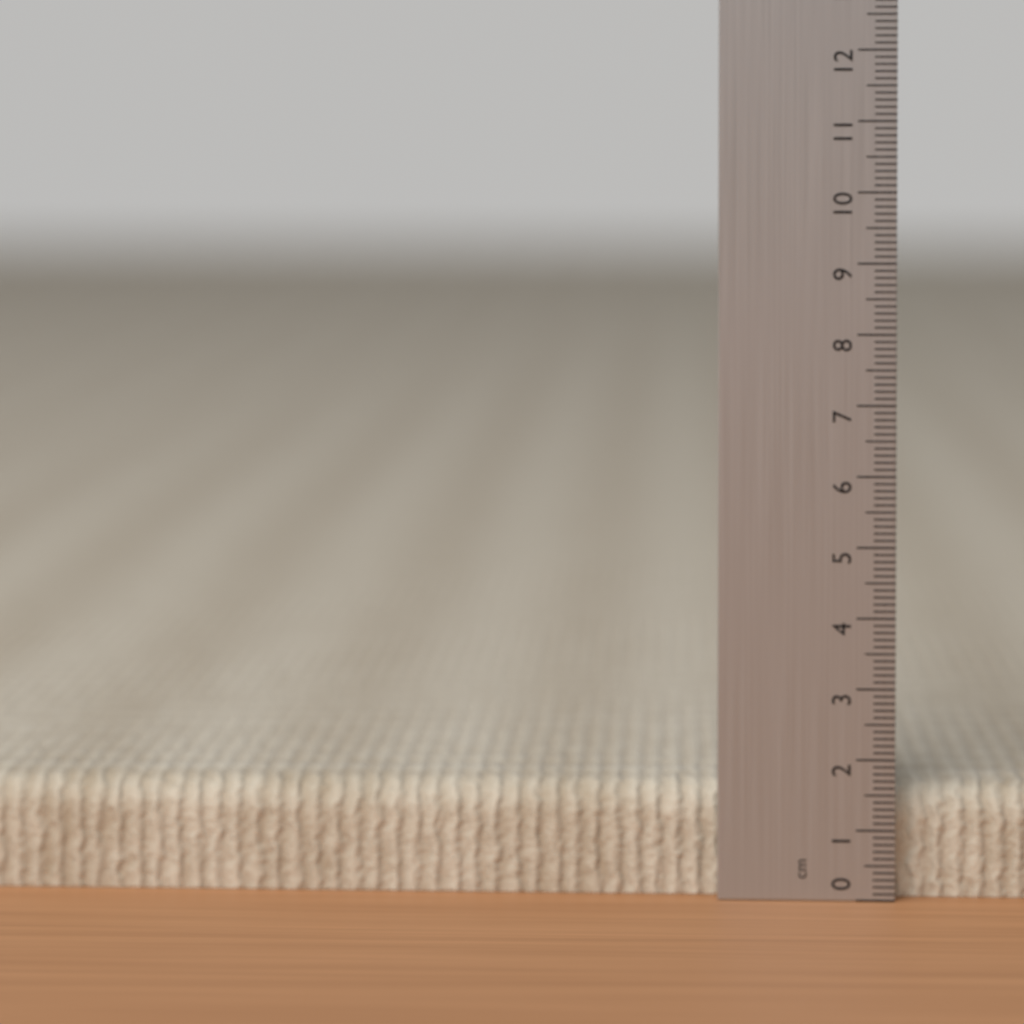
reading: 1.6 cm
